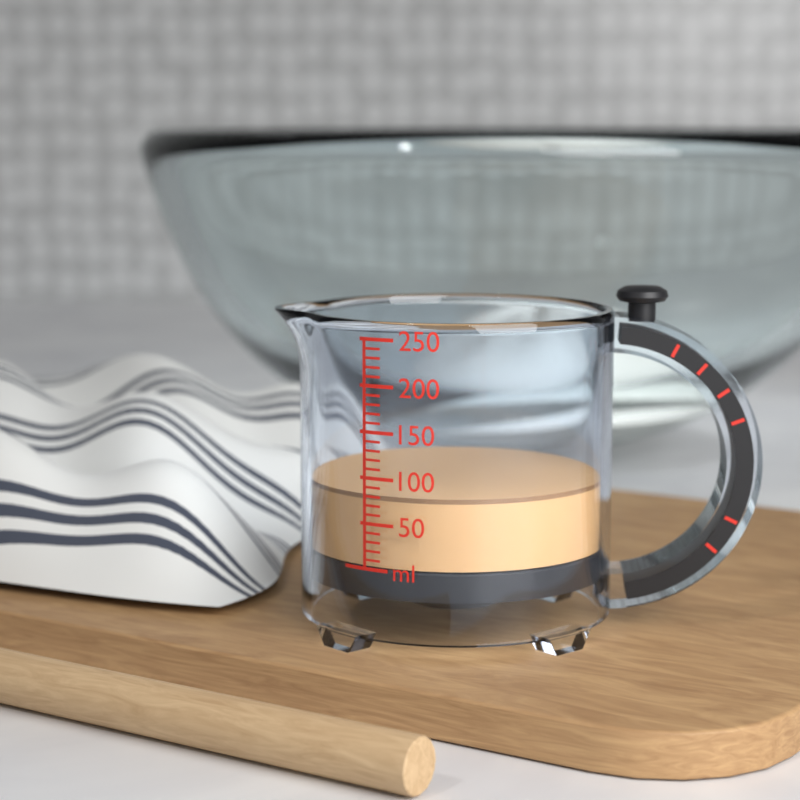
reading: 80 ml
